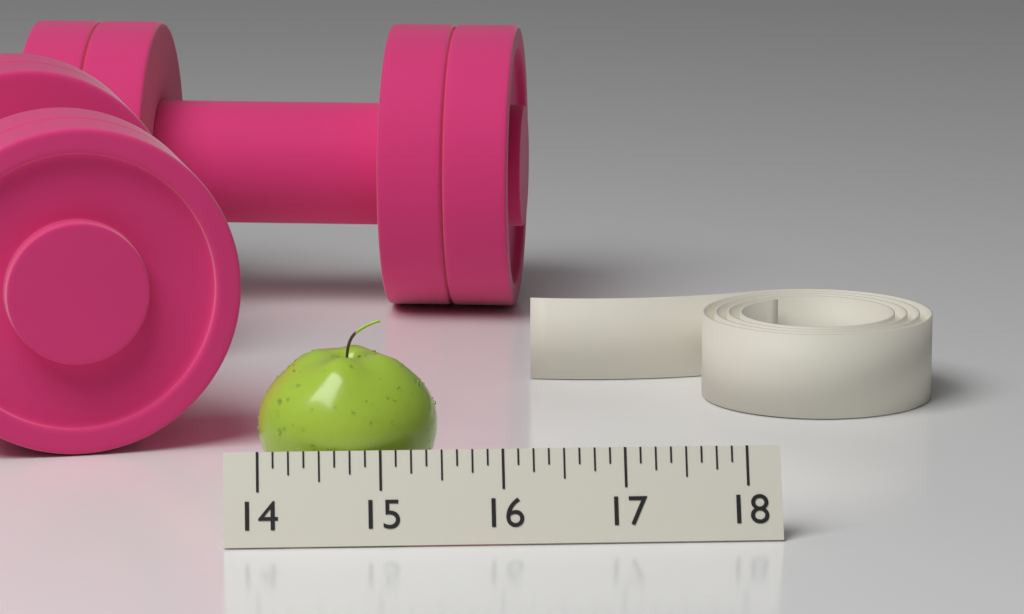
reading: 15.500 (no unit)
